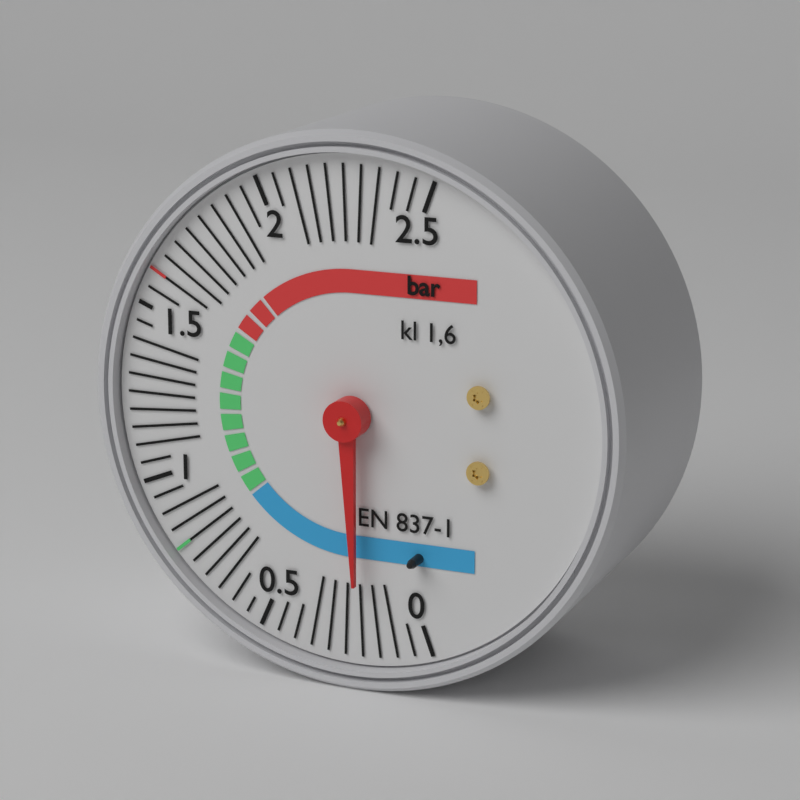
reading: 0.20 bar
